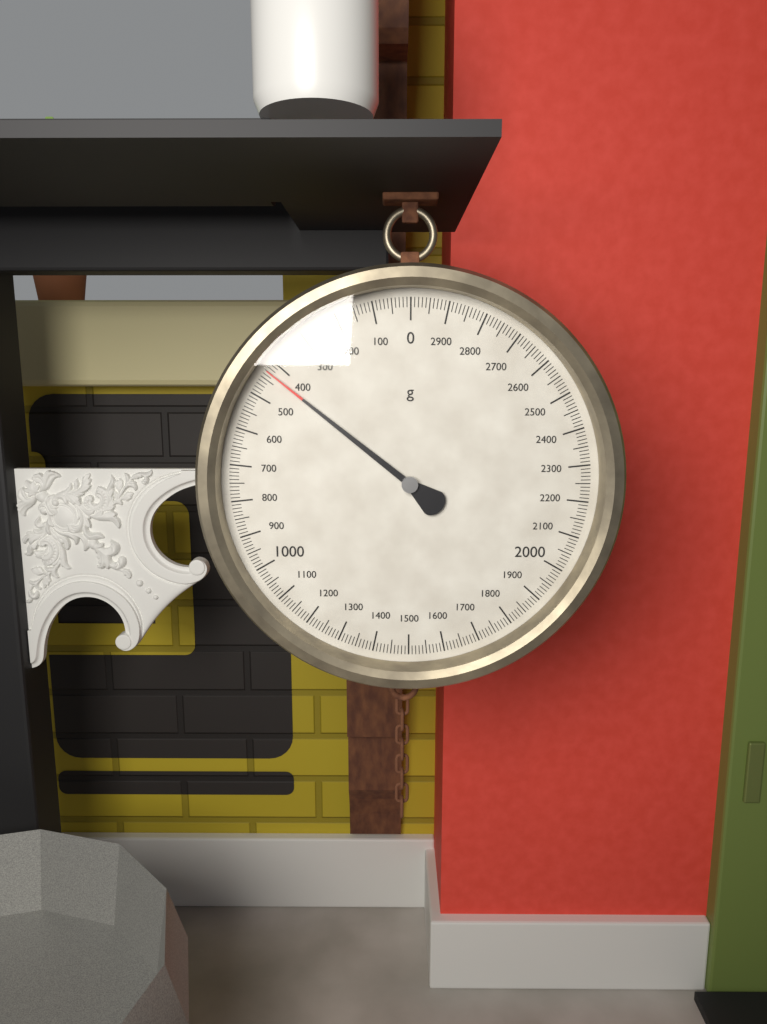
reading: 430 g
